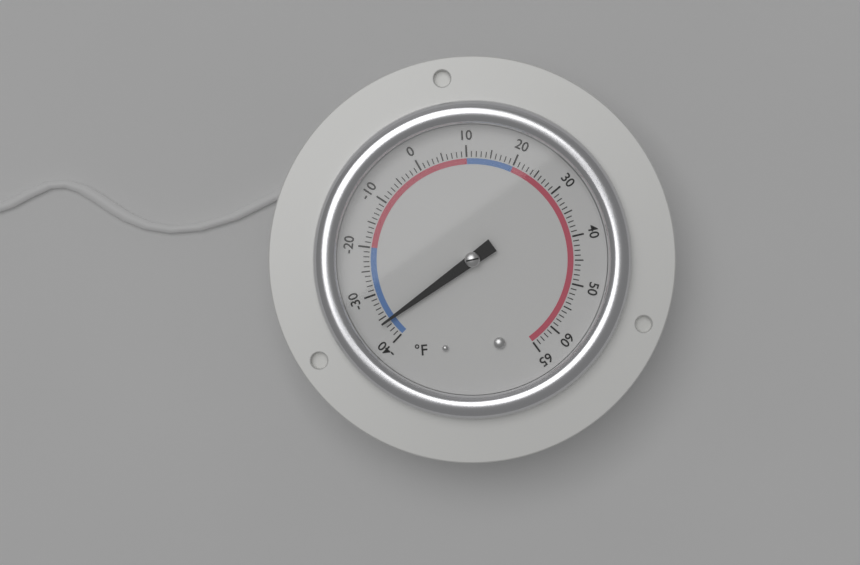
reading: -36 °F
